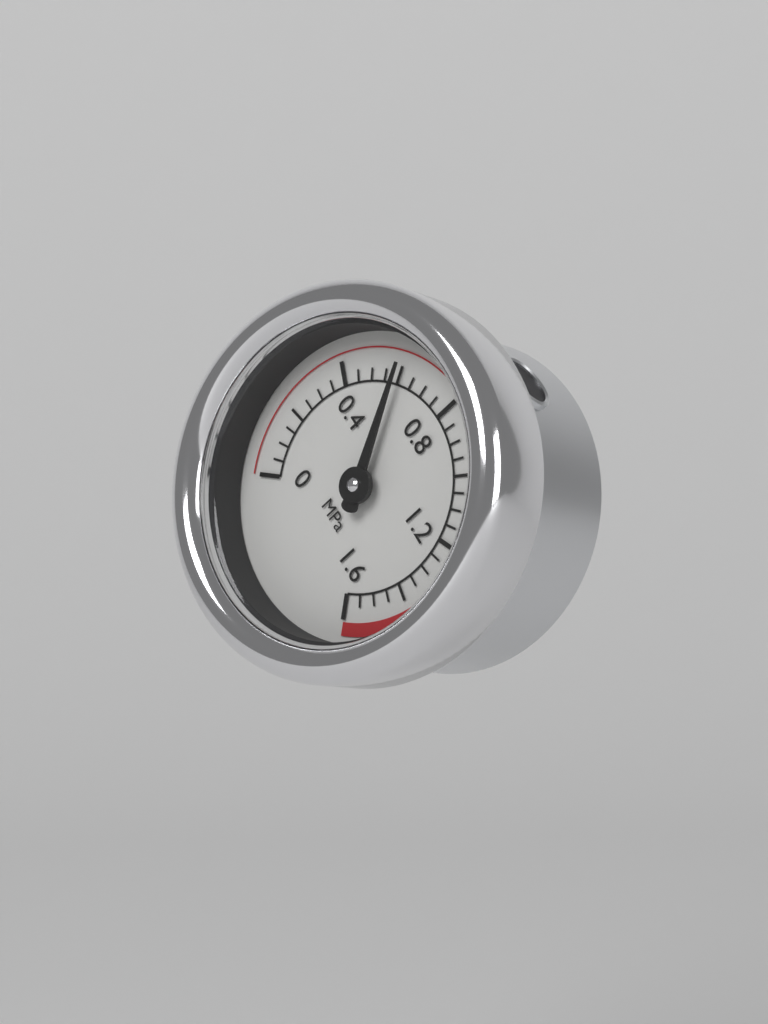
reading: 0.60 MPa
